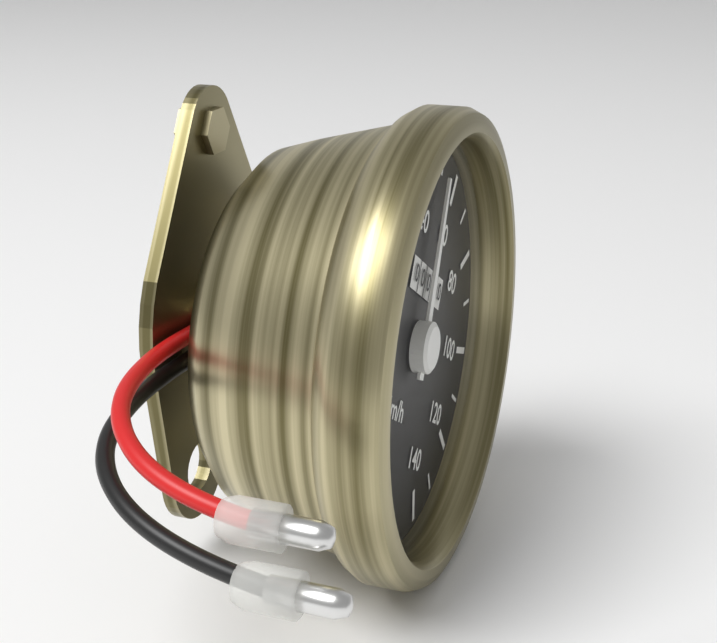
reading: 50 km/h
